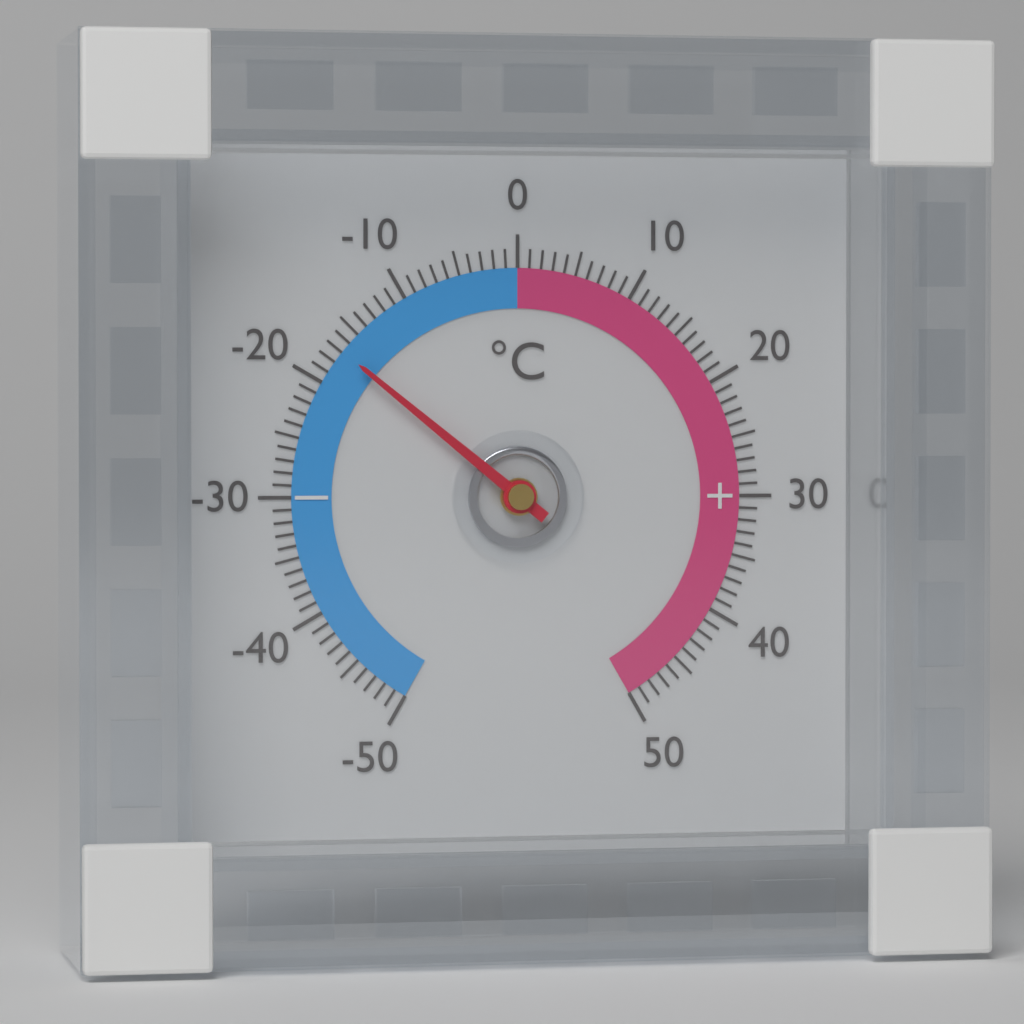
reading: -17 °C
